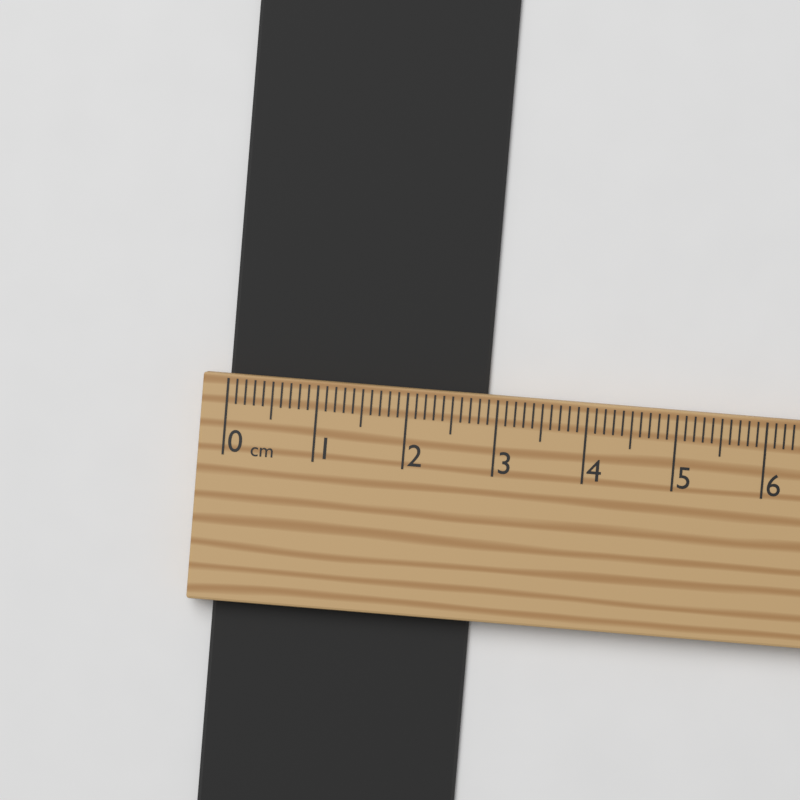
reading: 2.9 cm
